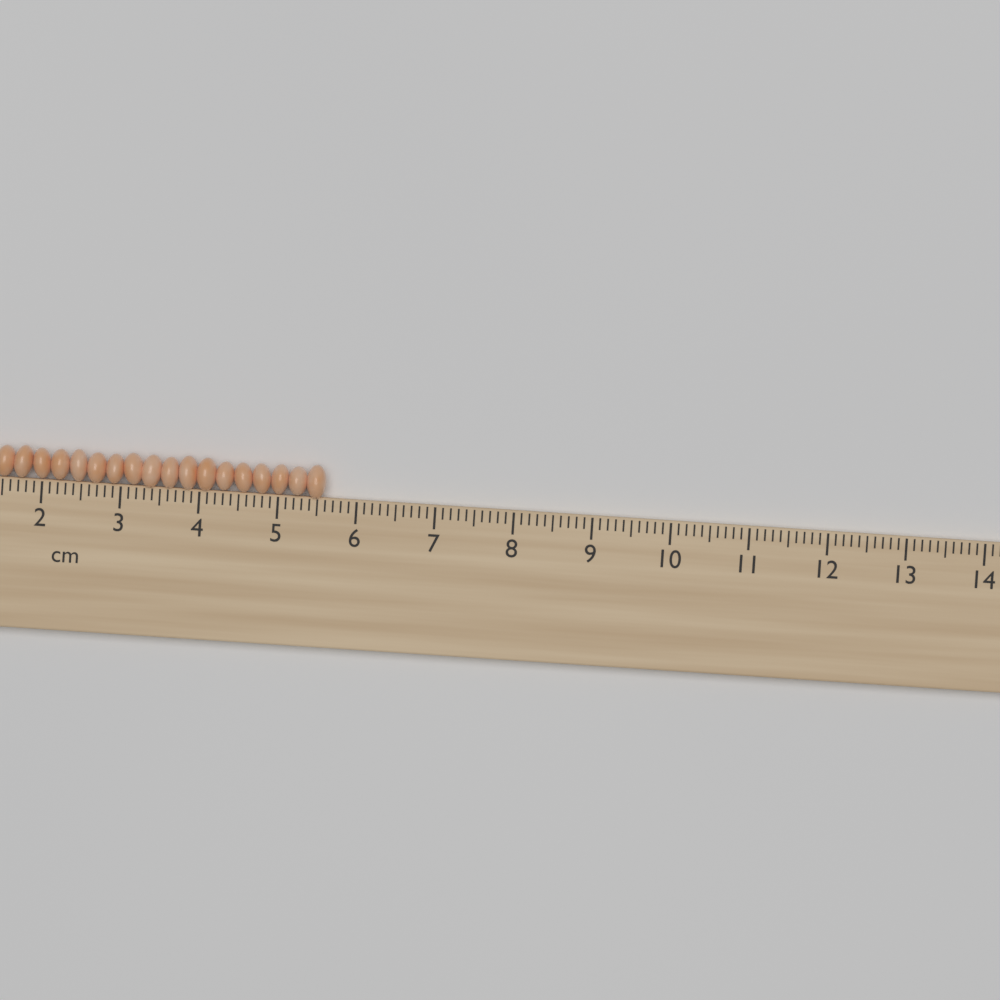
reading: 5.6 cm
